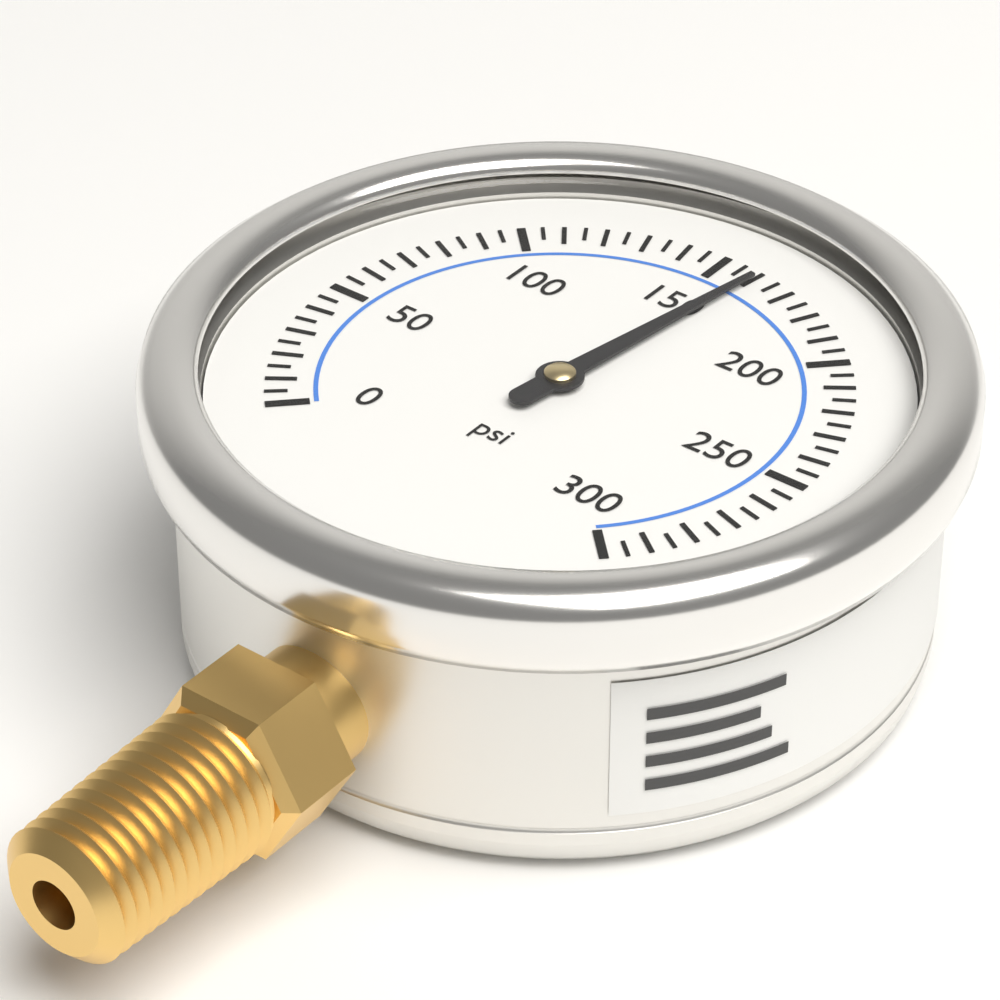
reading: 160 psi
